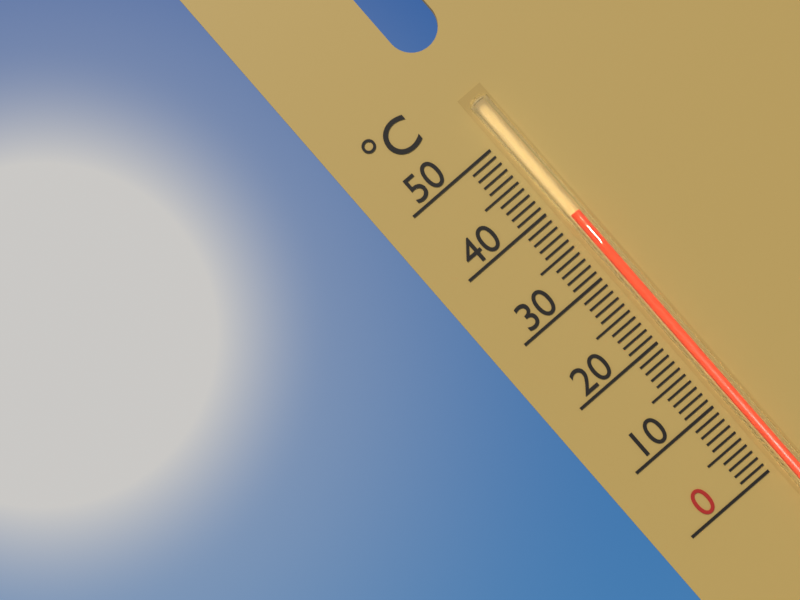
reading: 38 °C
